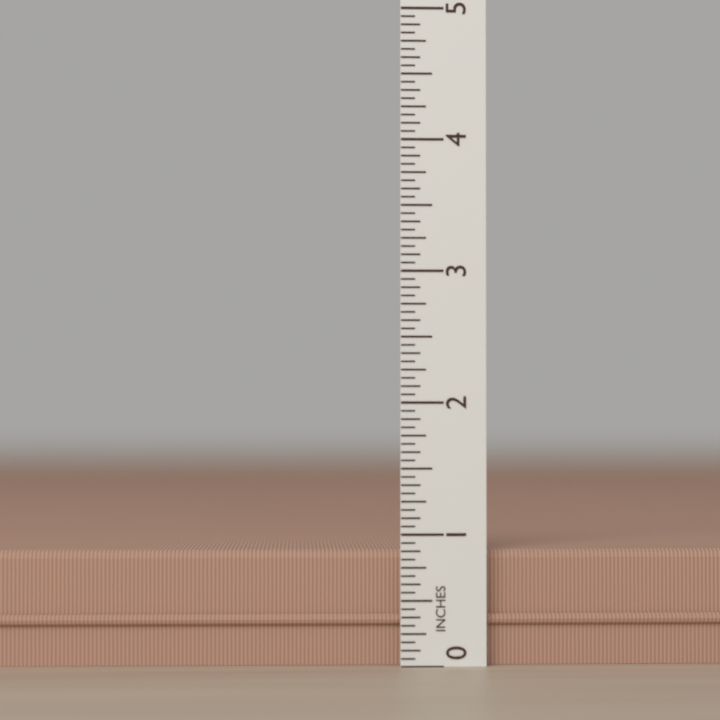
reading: 0.8750 in
